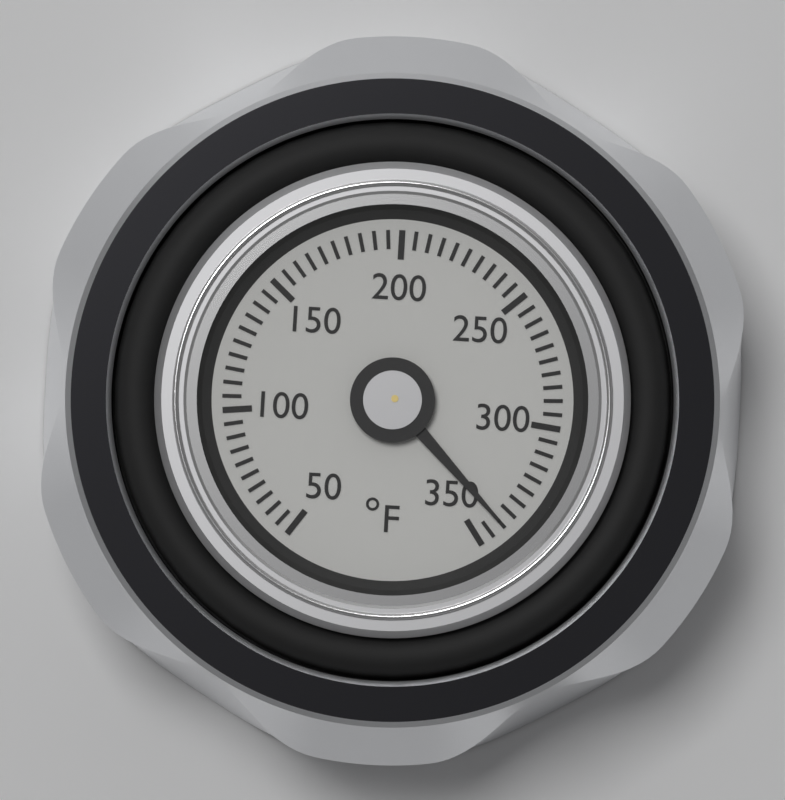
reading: 340 °F
